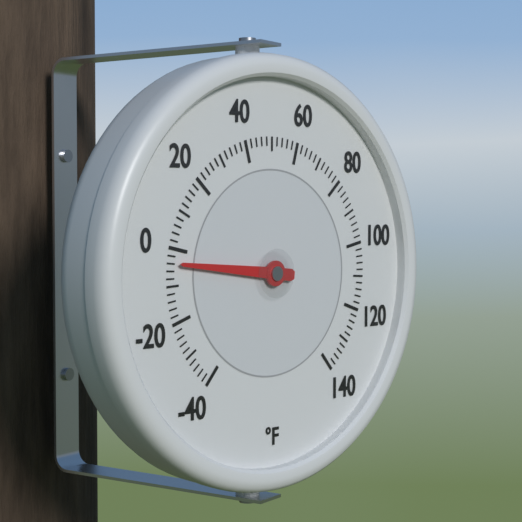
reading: -4 °F
